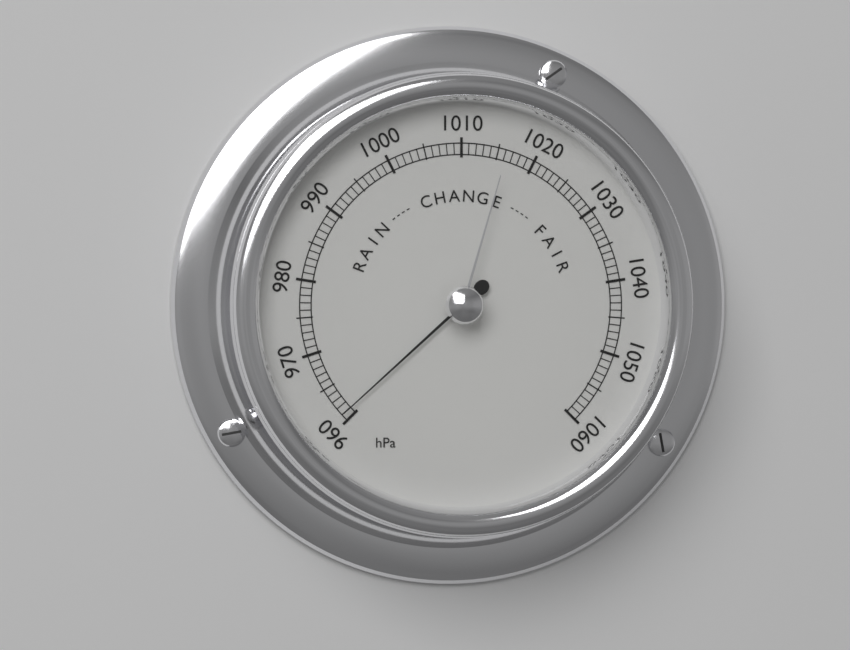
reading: 961 hPa
